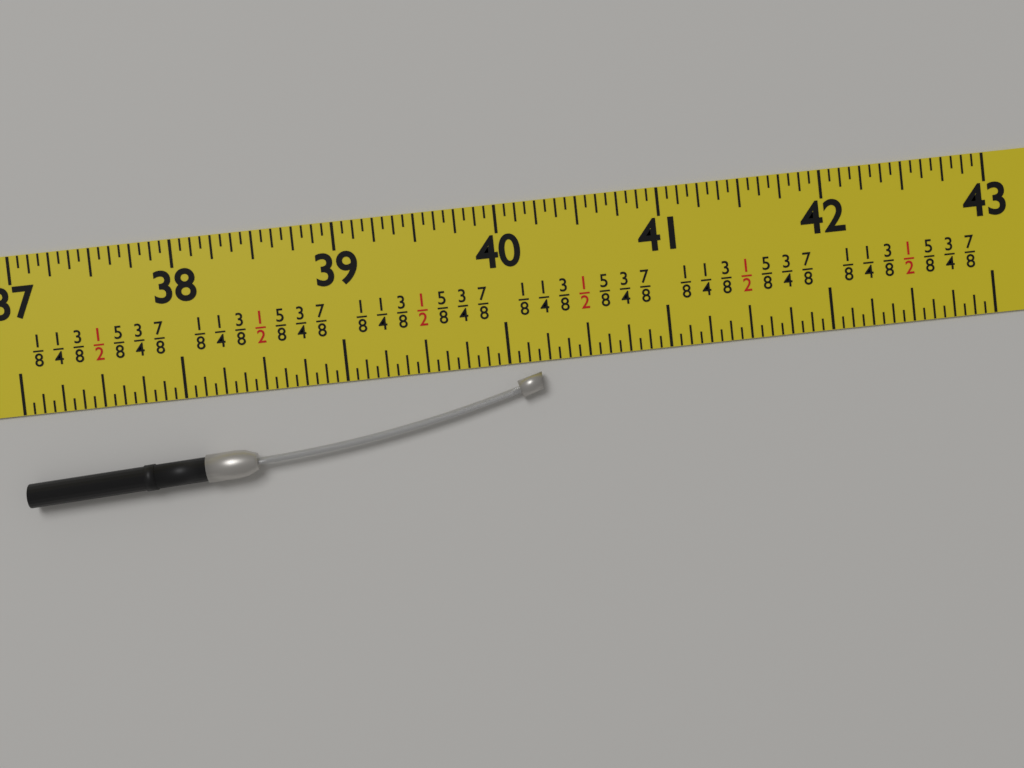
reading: 40.1875 in
